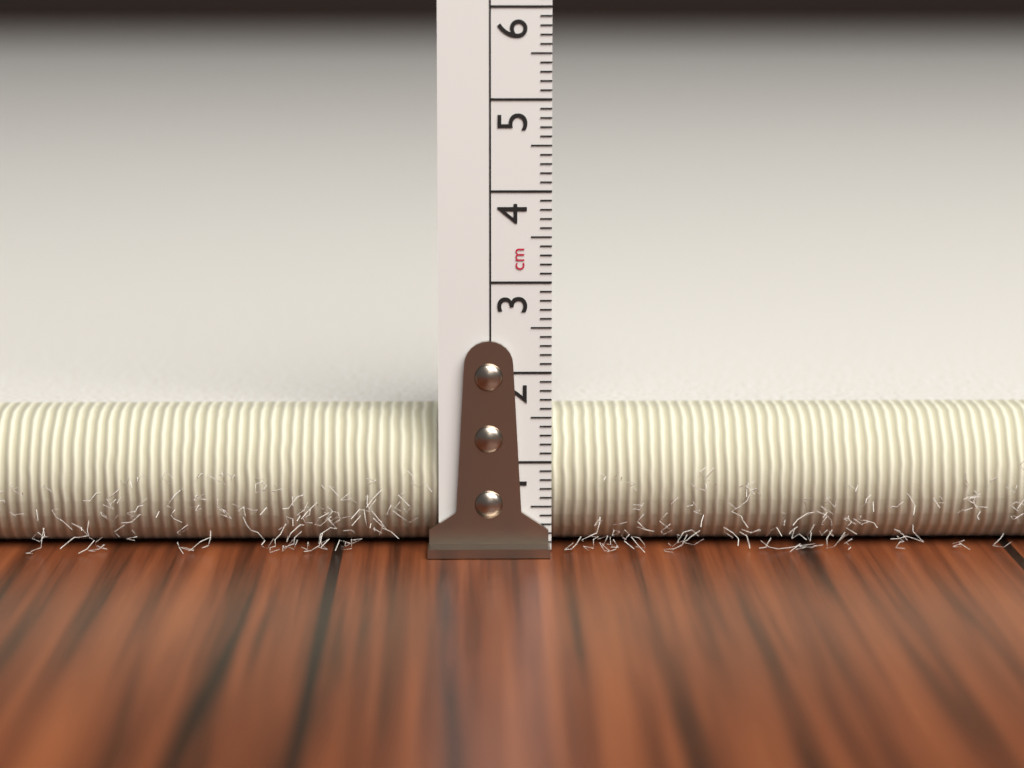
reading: 1.5 cm
